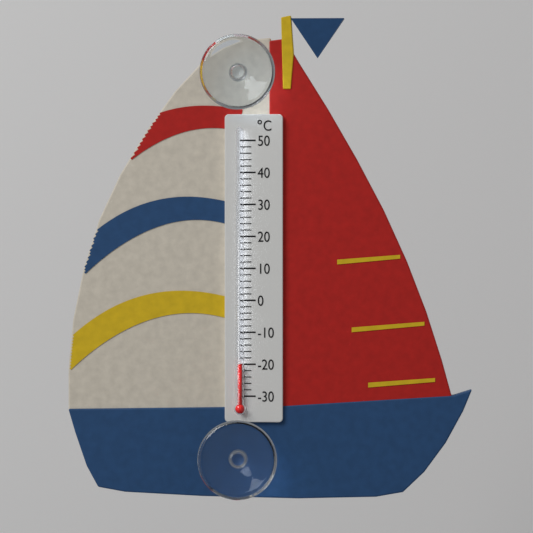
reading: -20 °C
